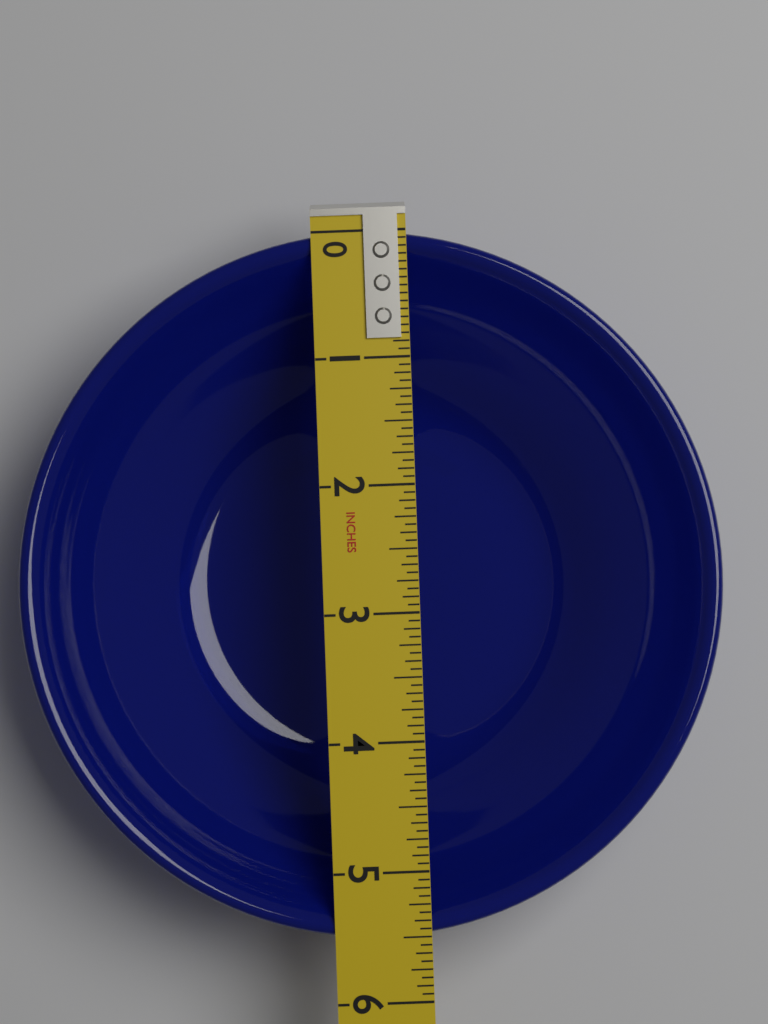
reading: 5.5000 in
